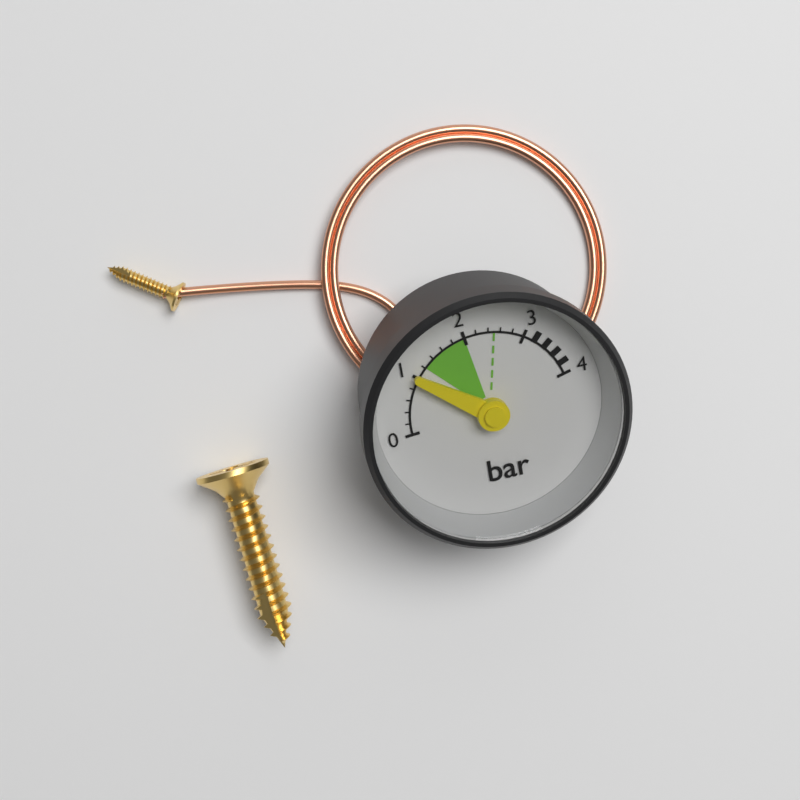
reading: 1.0 bar
